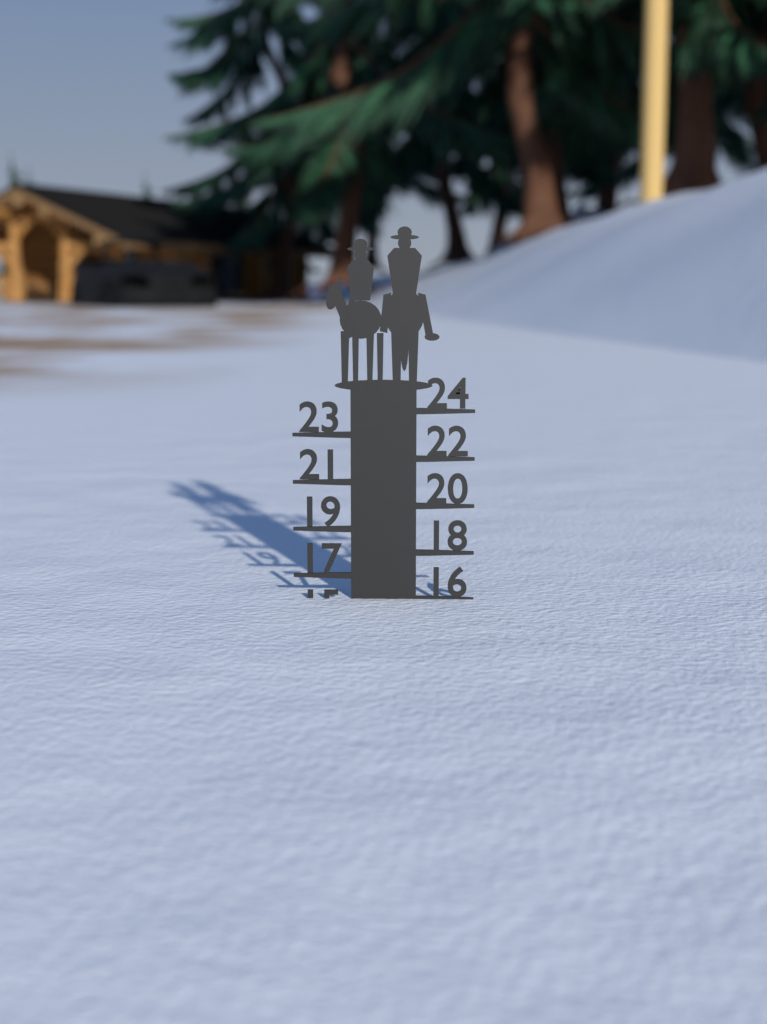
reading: 16 (no unit)
